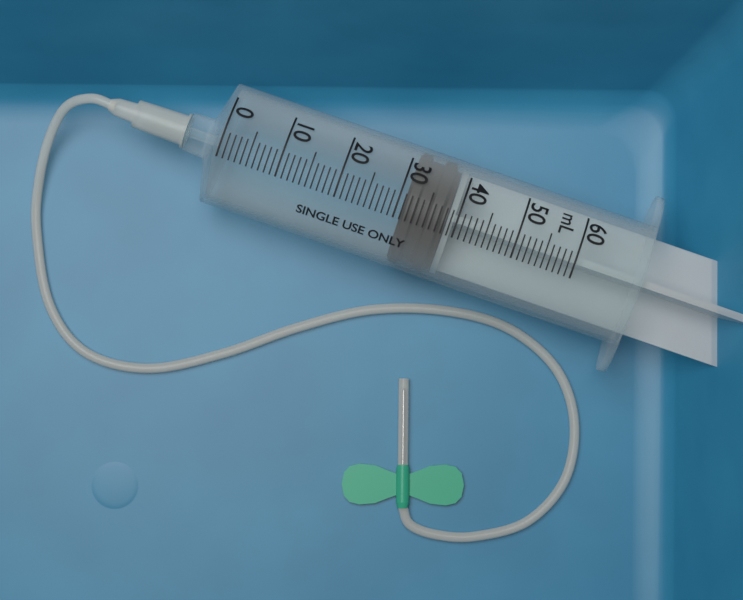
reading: 31 mL
